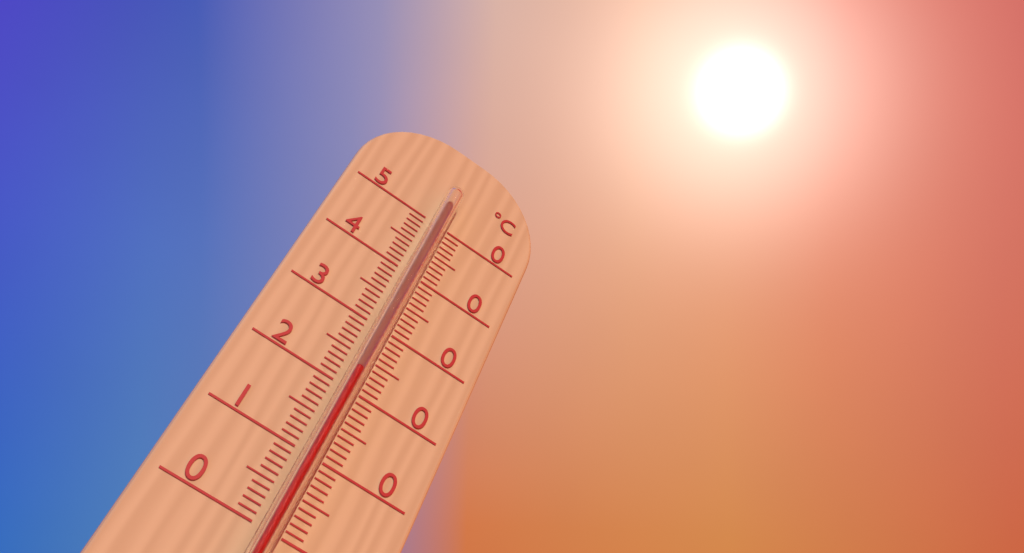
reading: 22 °C
